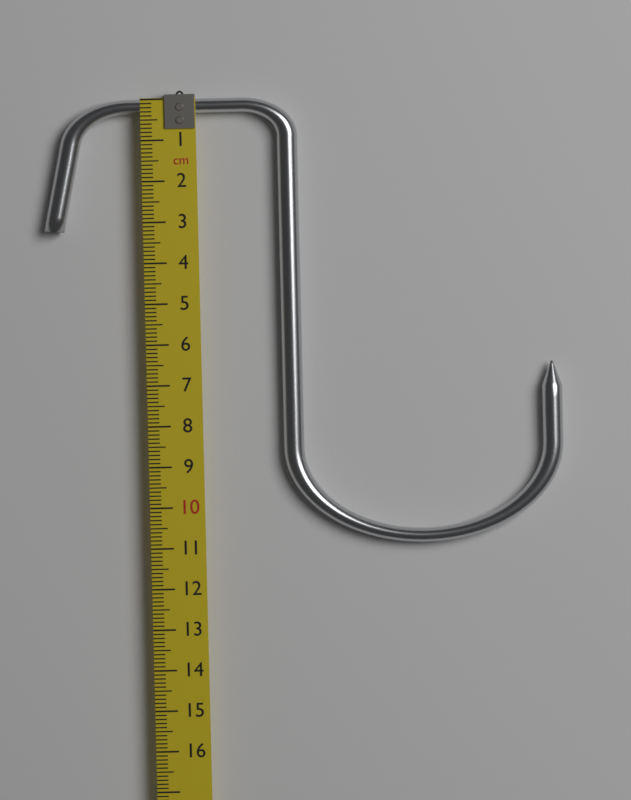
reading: 11.0 cm
